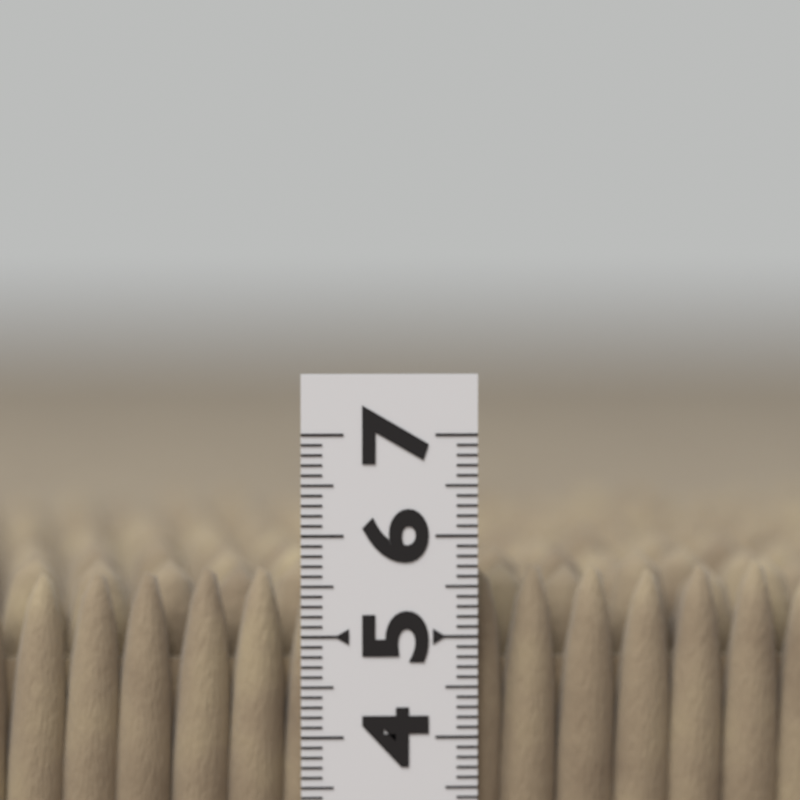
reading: 5.8 (no unit)
